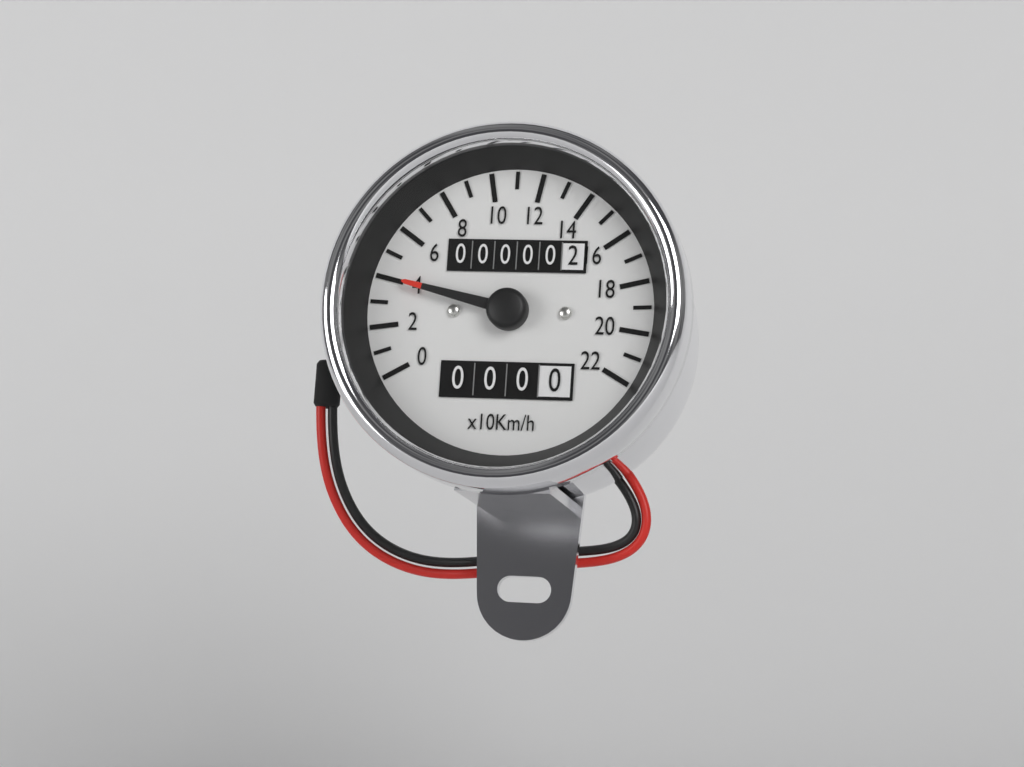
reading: 40 km/h
